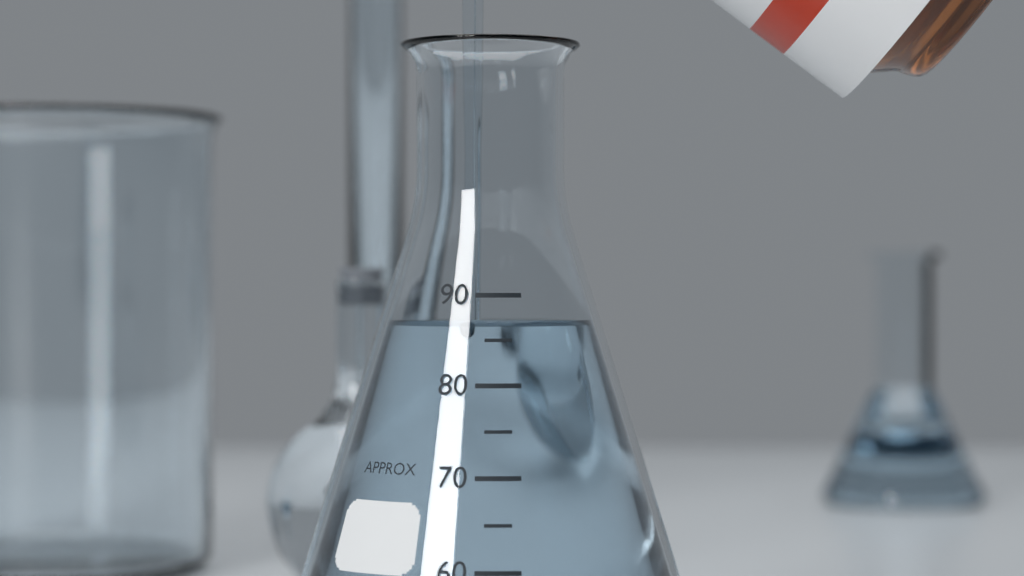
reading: 87 (no unit)
